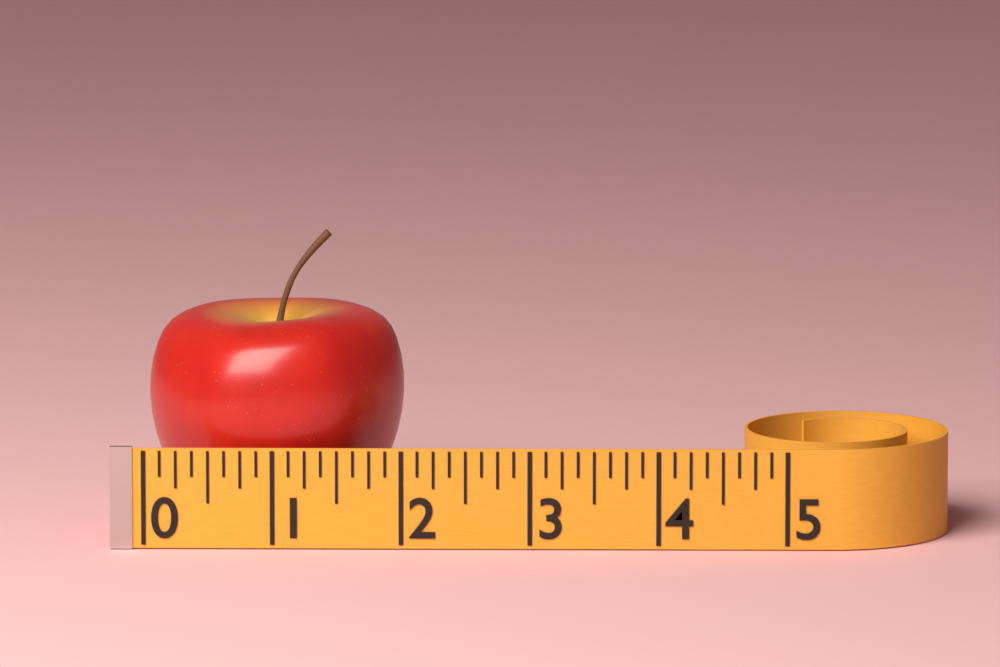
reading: 2.000 (no unit)
